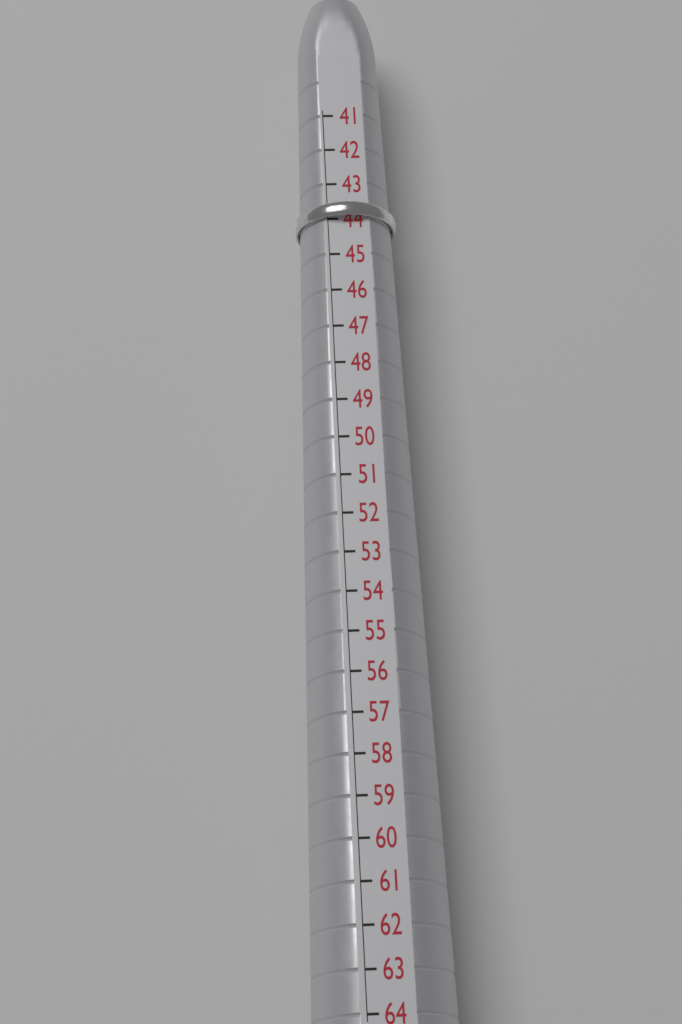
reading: 44 (no unit)
